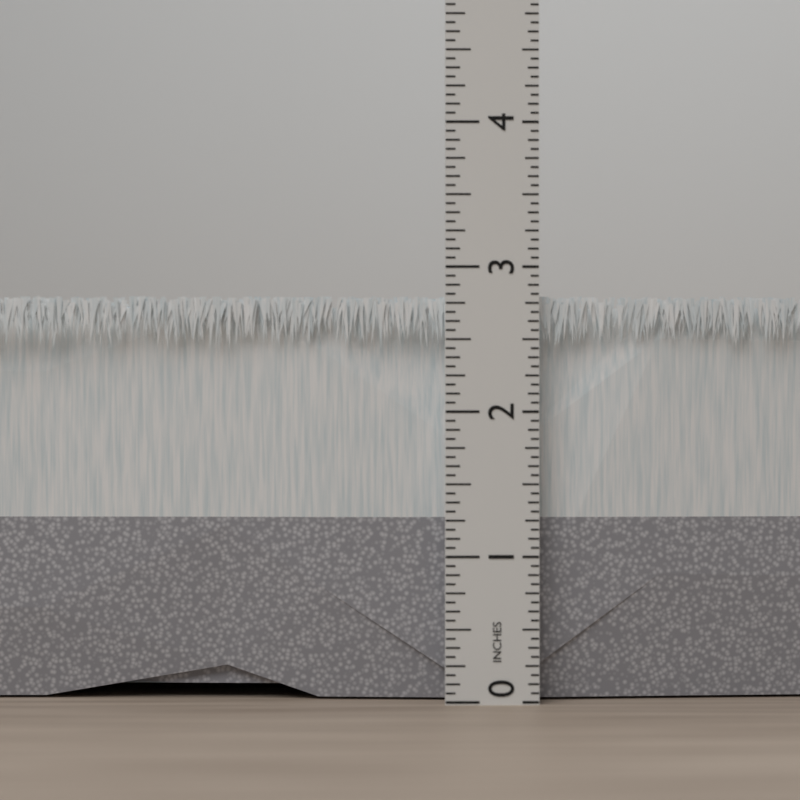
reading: 2.8125 in
